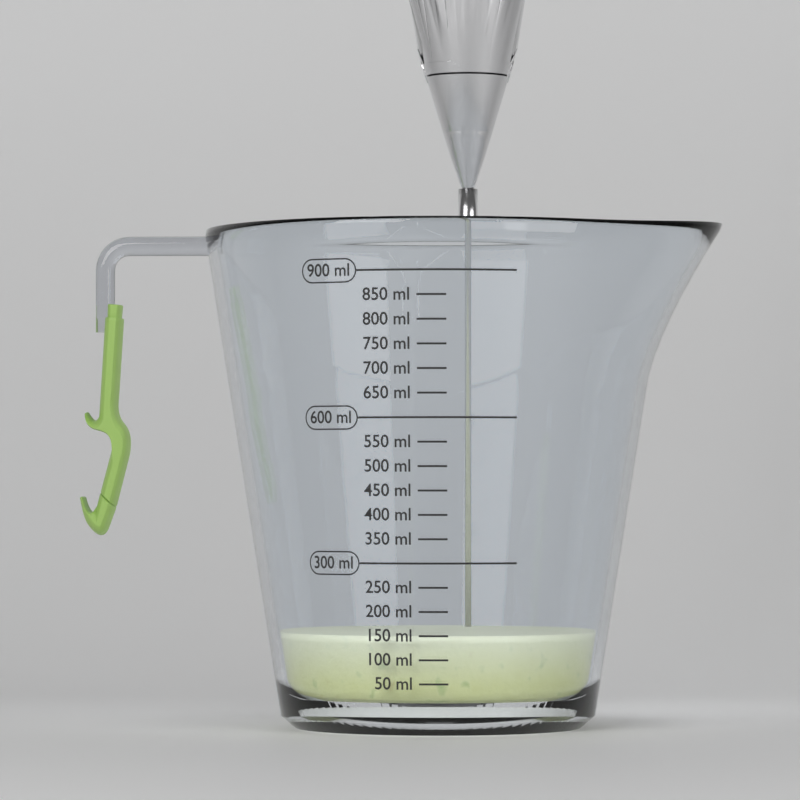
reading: 150 ml
